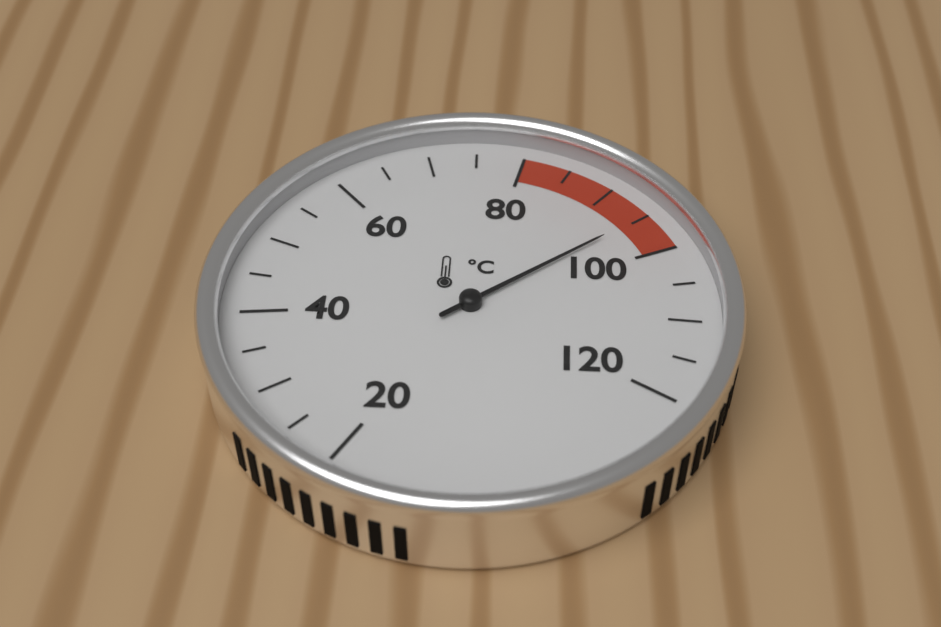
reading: 95 °C
